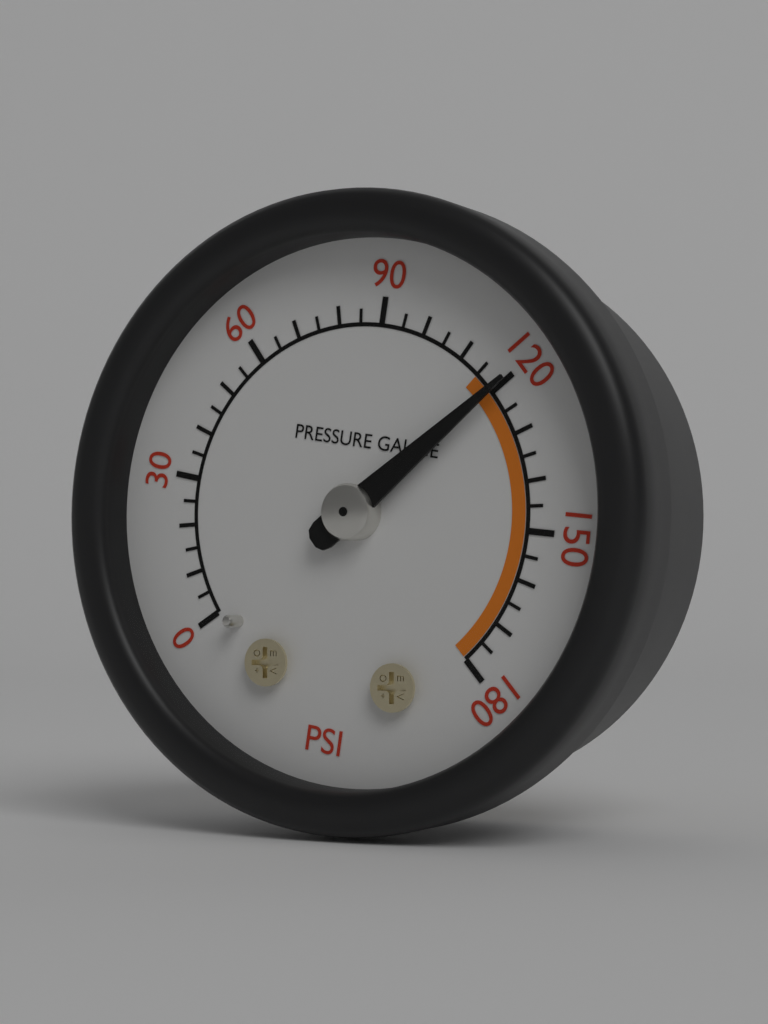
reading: 120 psi
